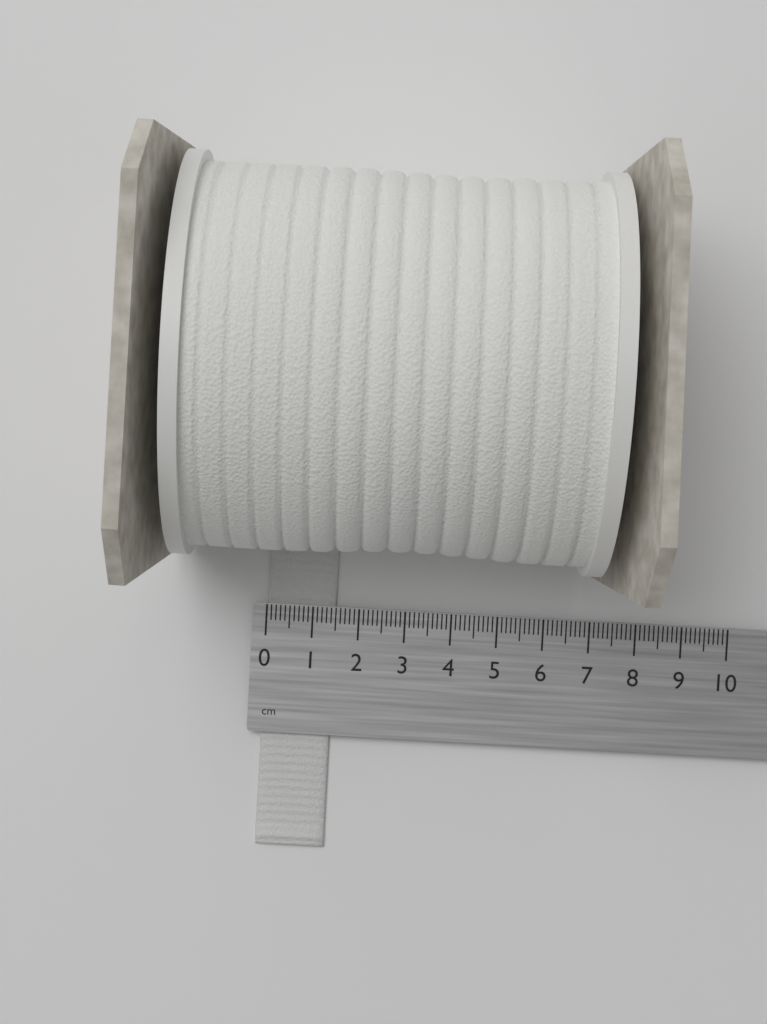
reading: 1.5 cm
